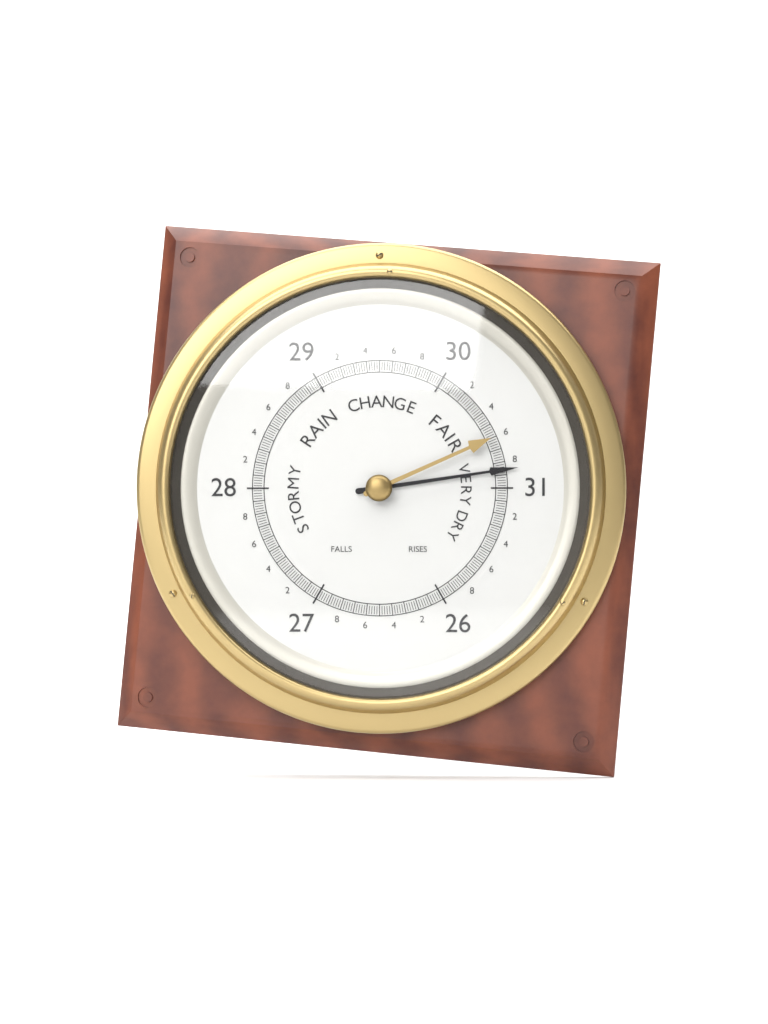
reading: 30.86 (no unit)
